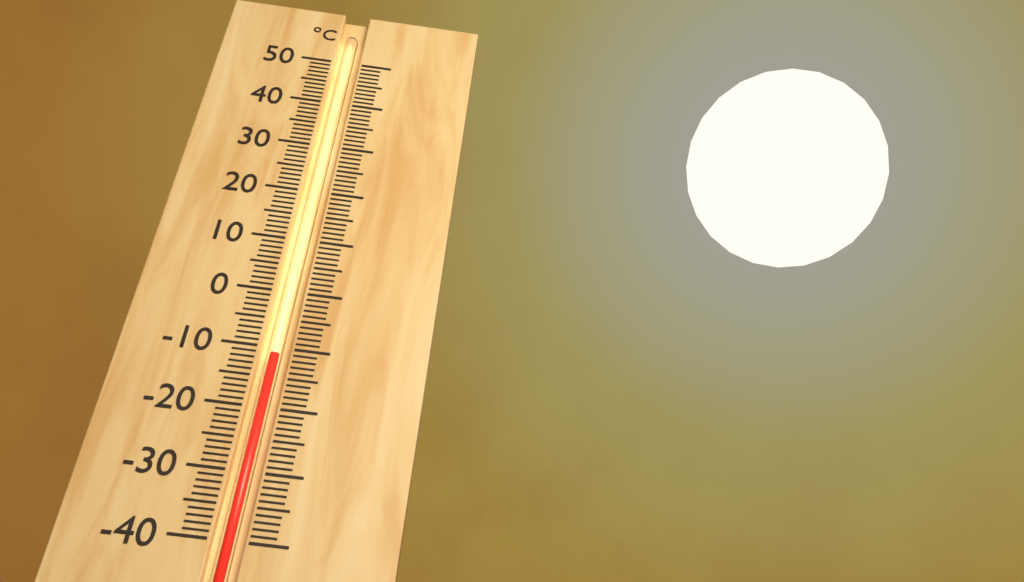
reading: -11 °C
